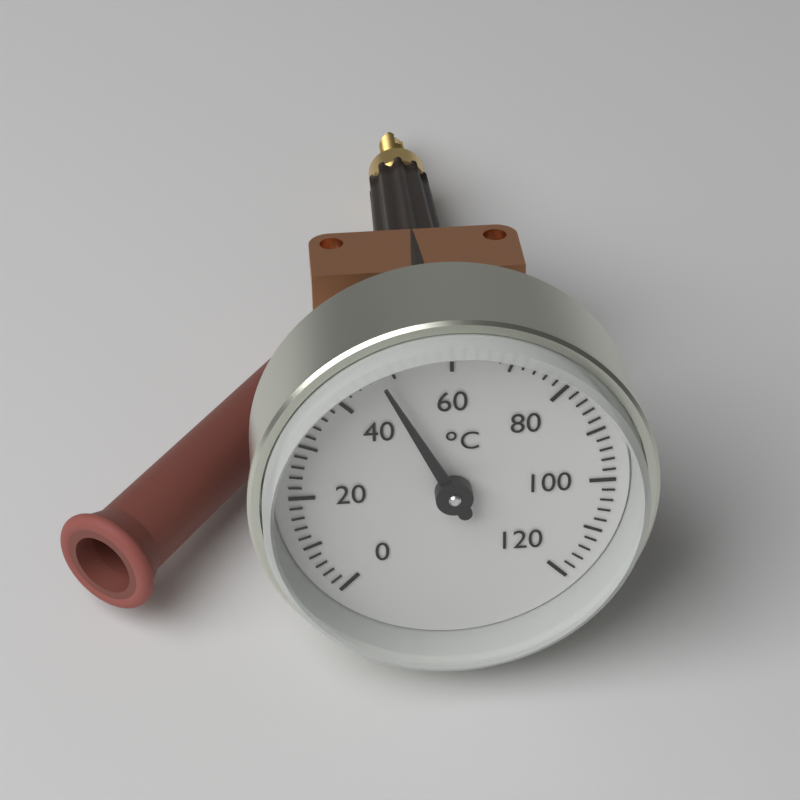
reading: 48 °C
